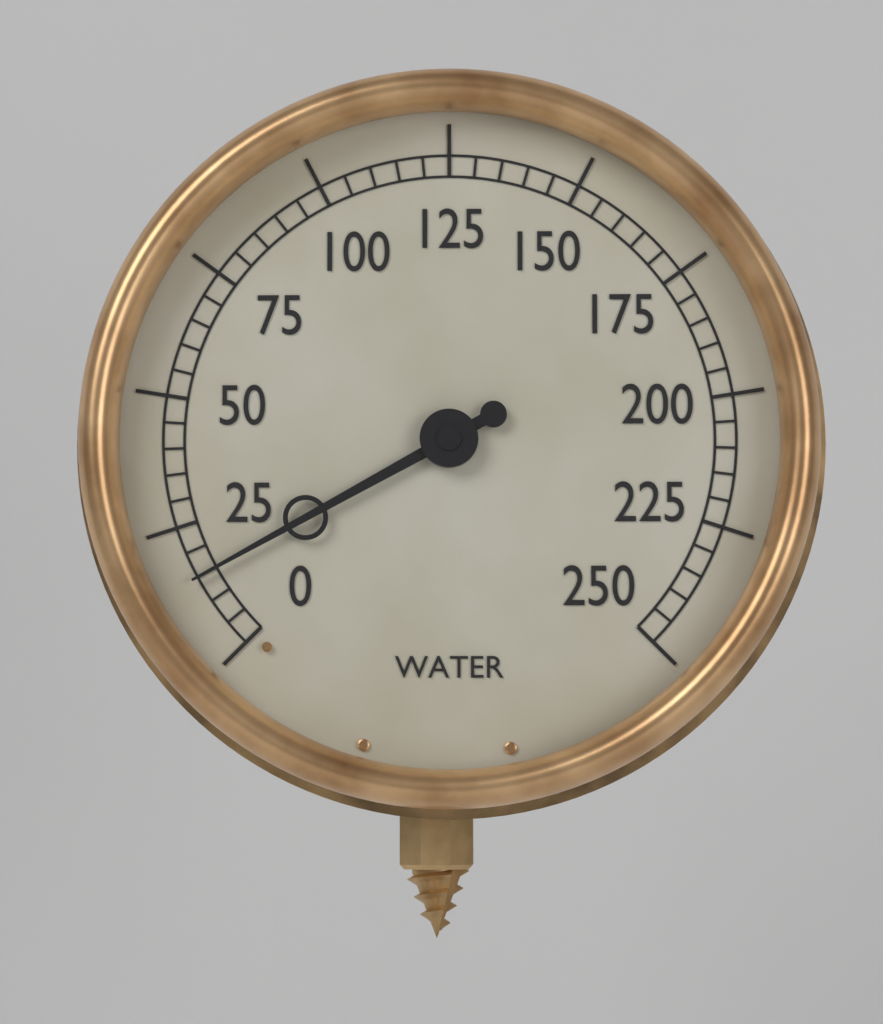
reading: 15 (no unit)
